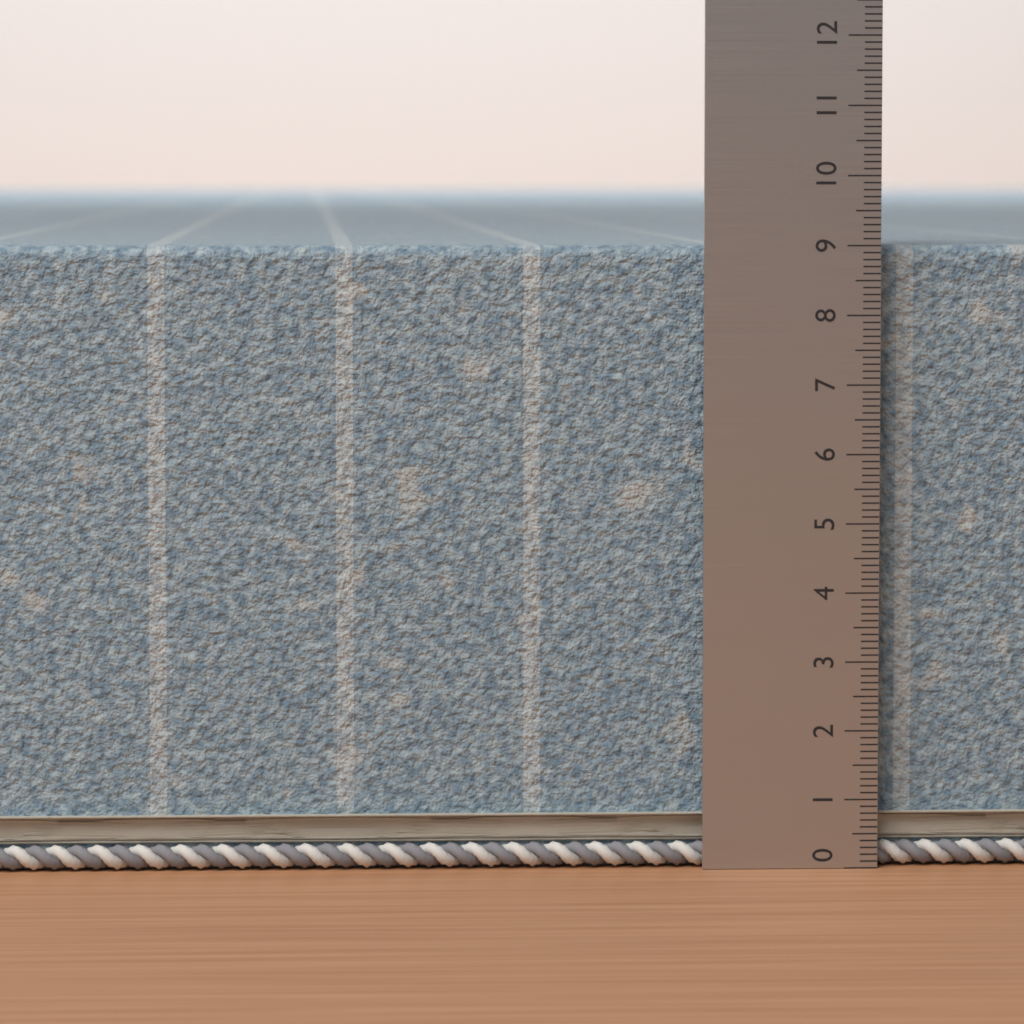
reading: 9.0 (no unit)
